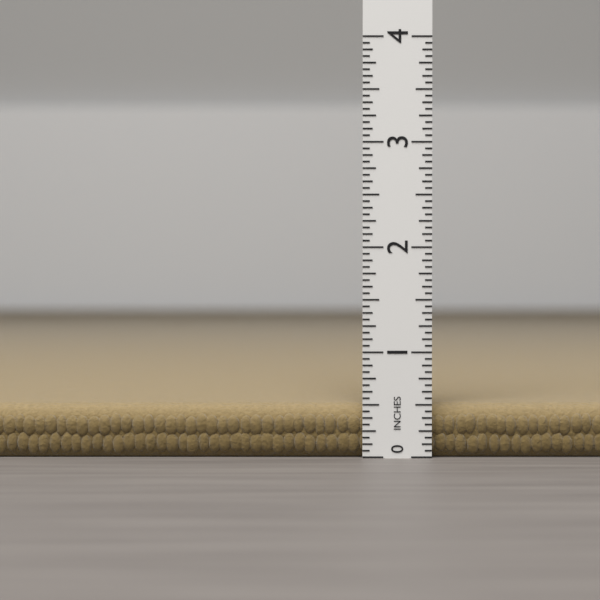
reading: 0.5000 in
